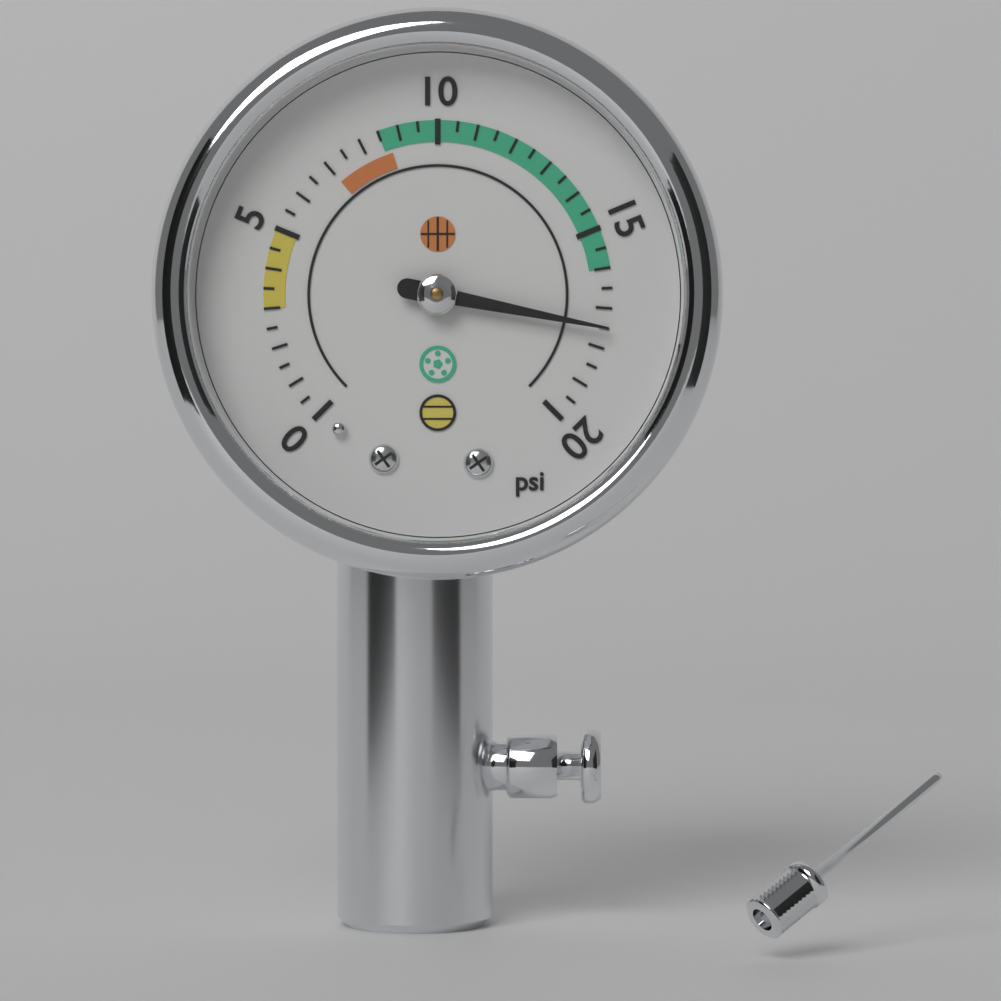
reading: 17.5 psi
